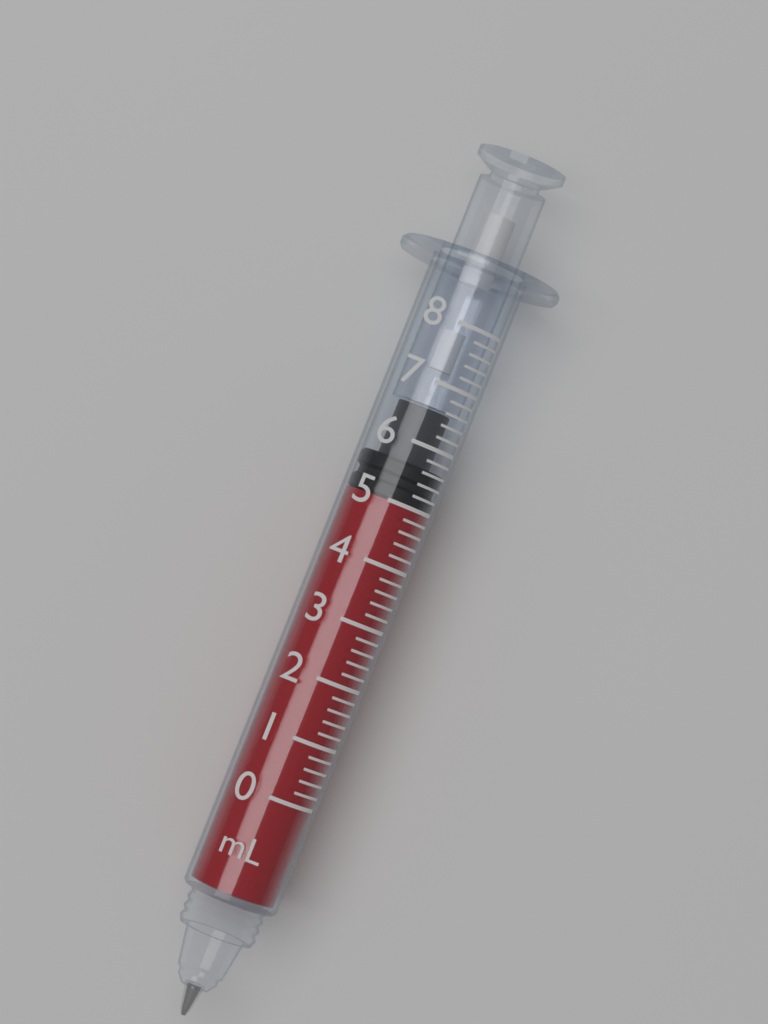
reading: 5.0 mL
